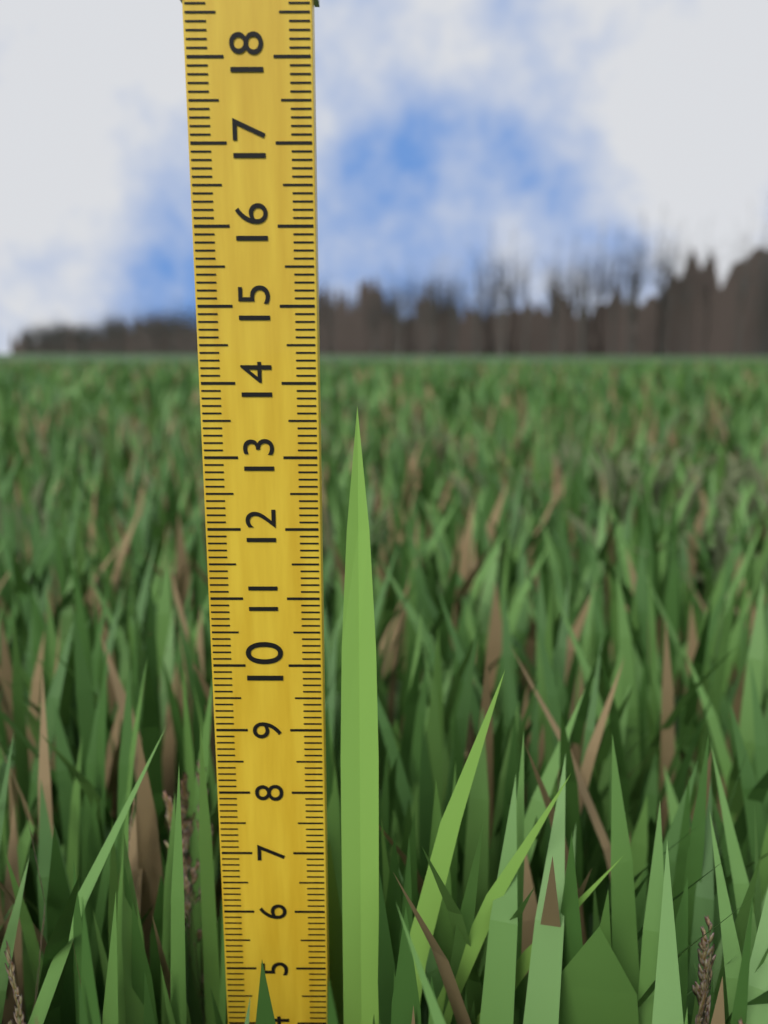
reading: 13.7 (no unit)
